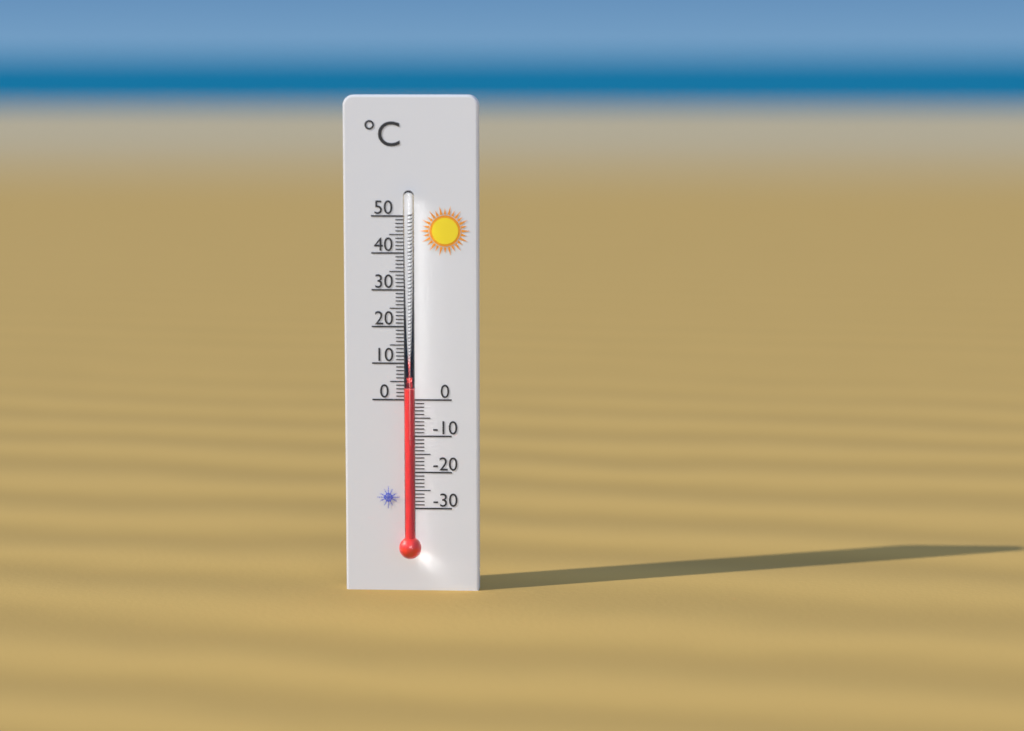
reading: 3 °C
